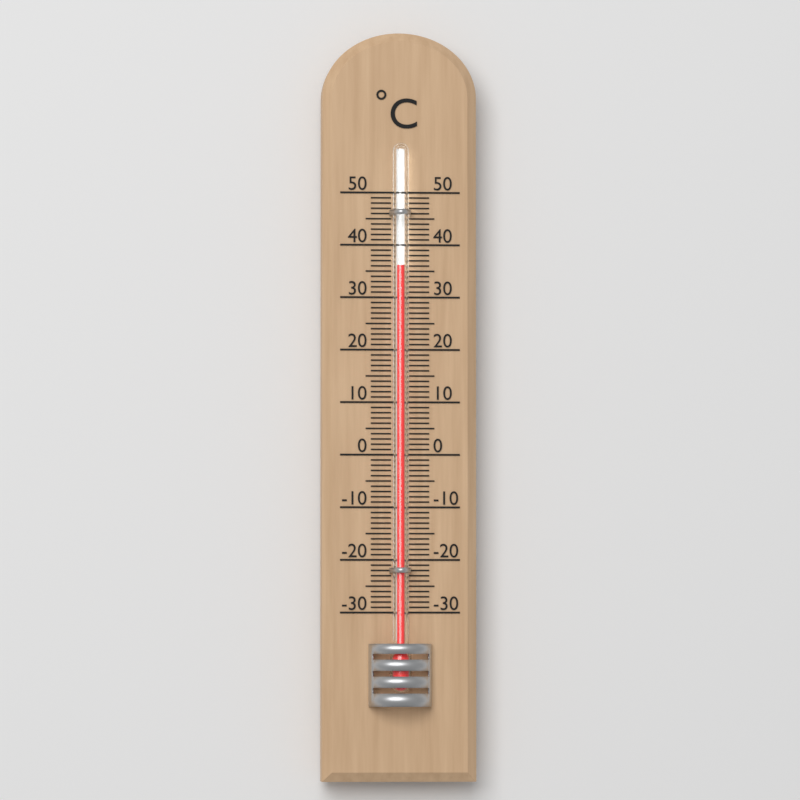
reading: 36 °C
